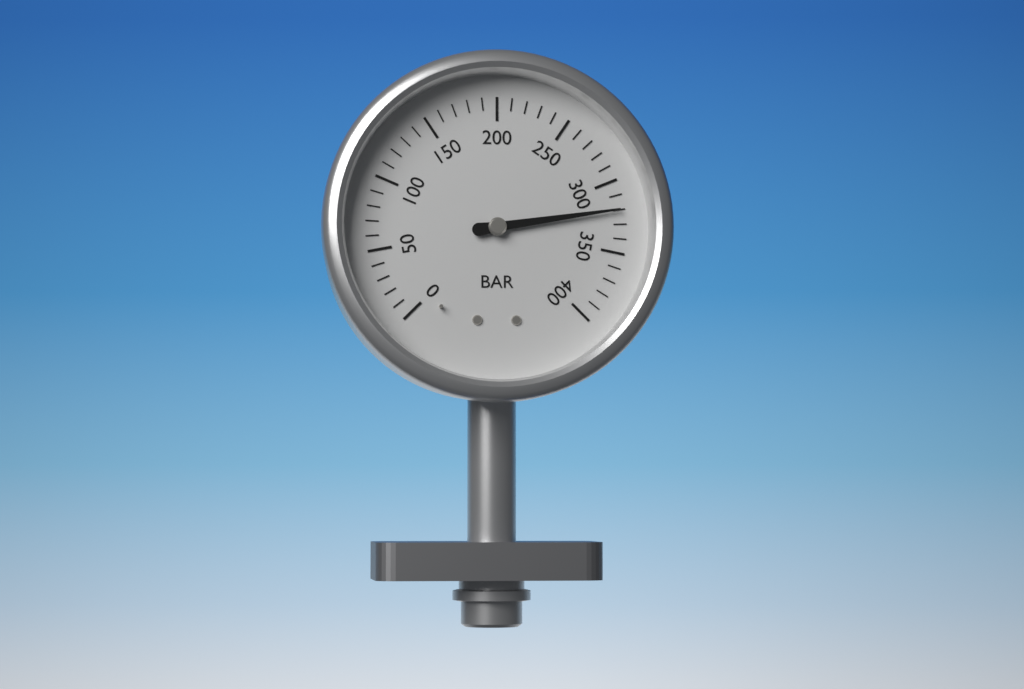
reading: 320 bar
